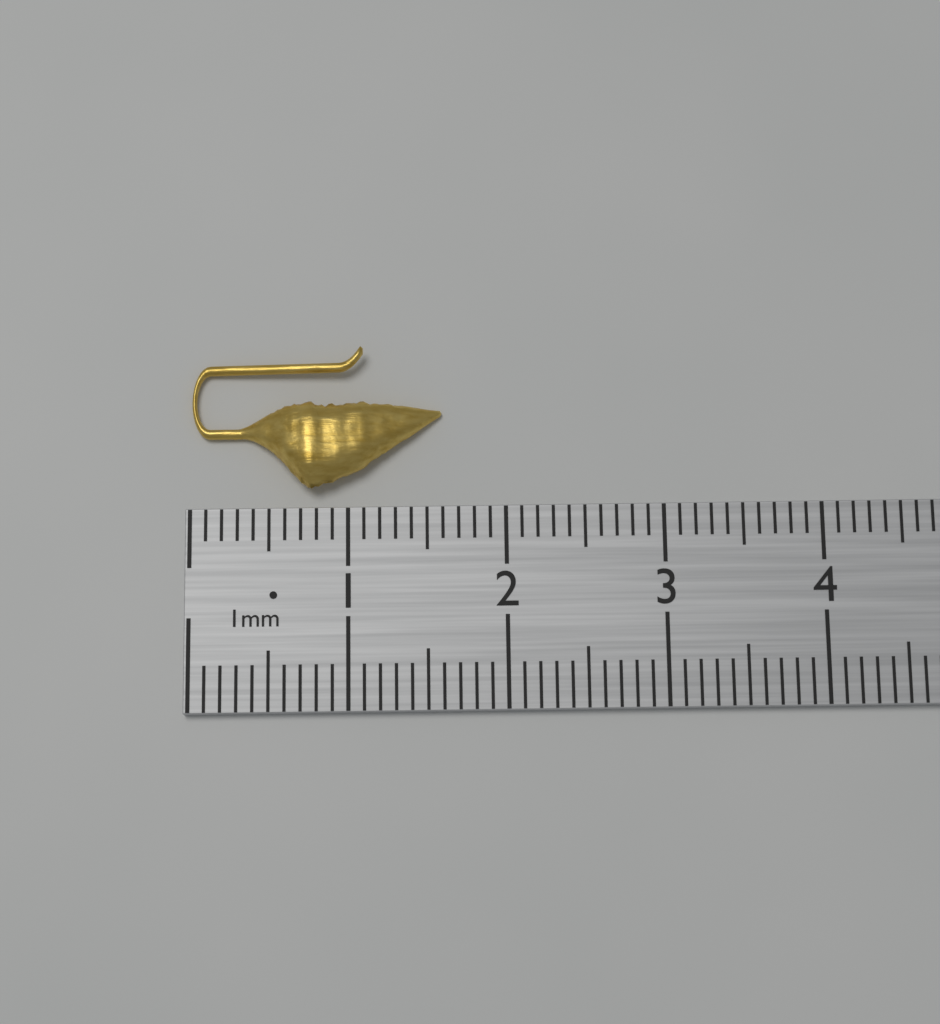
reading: 1.6 cm
